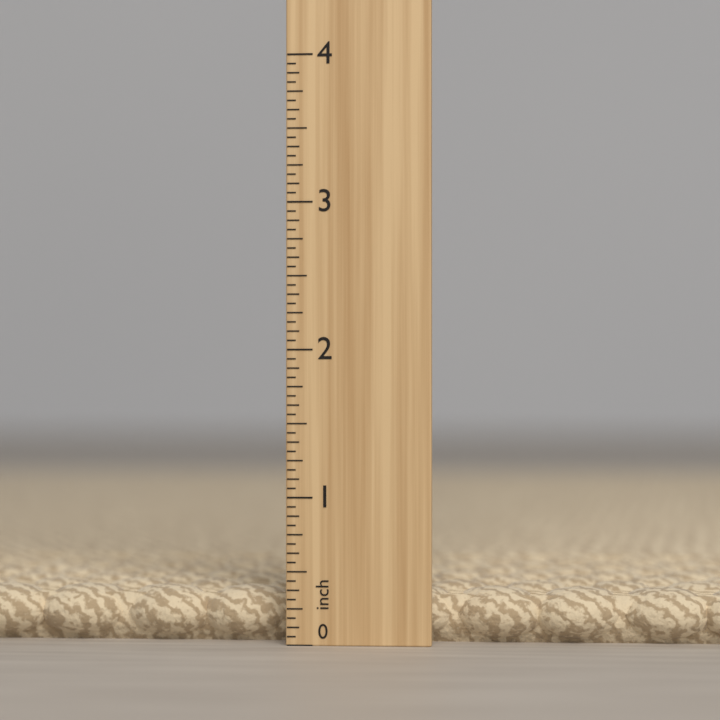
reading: 0.3750 in
